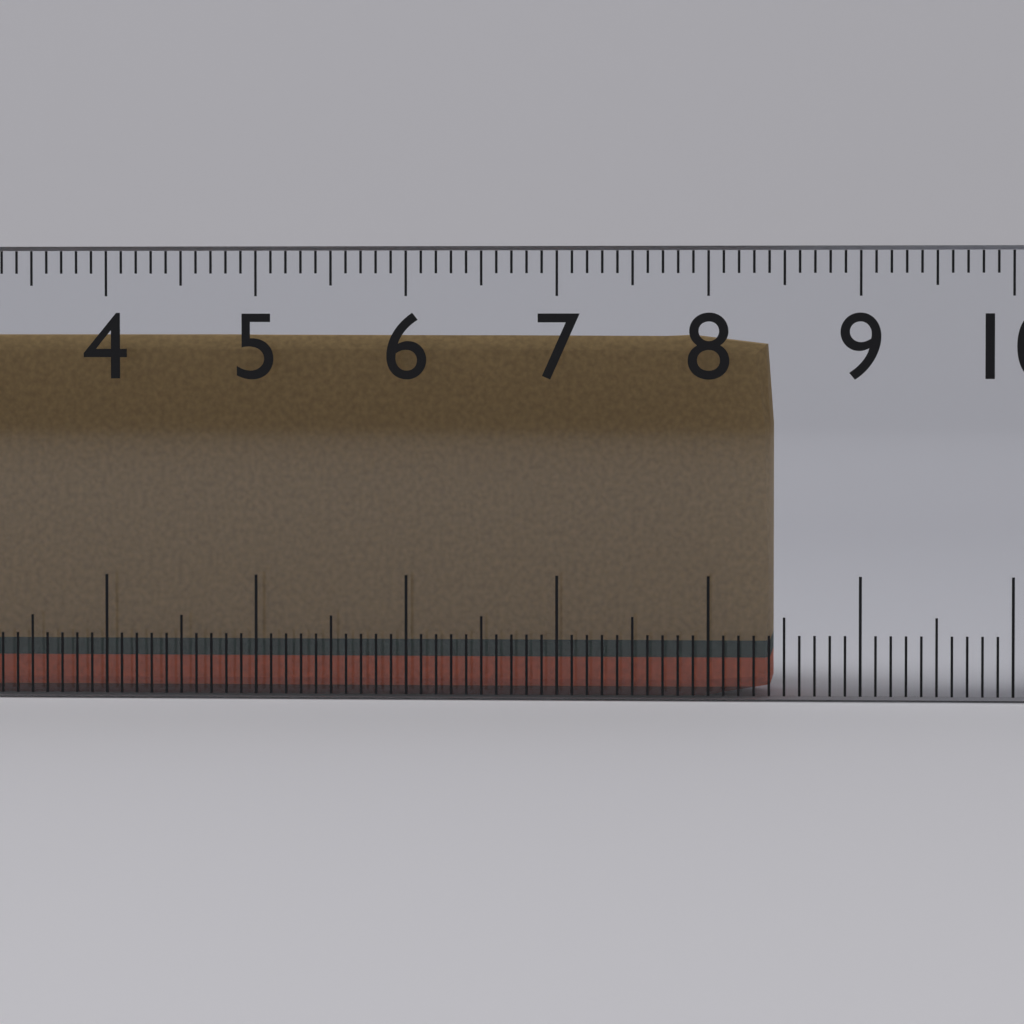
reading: 8.4 cm
